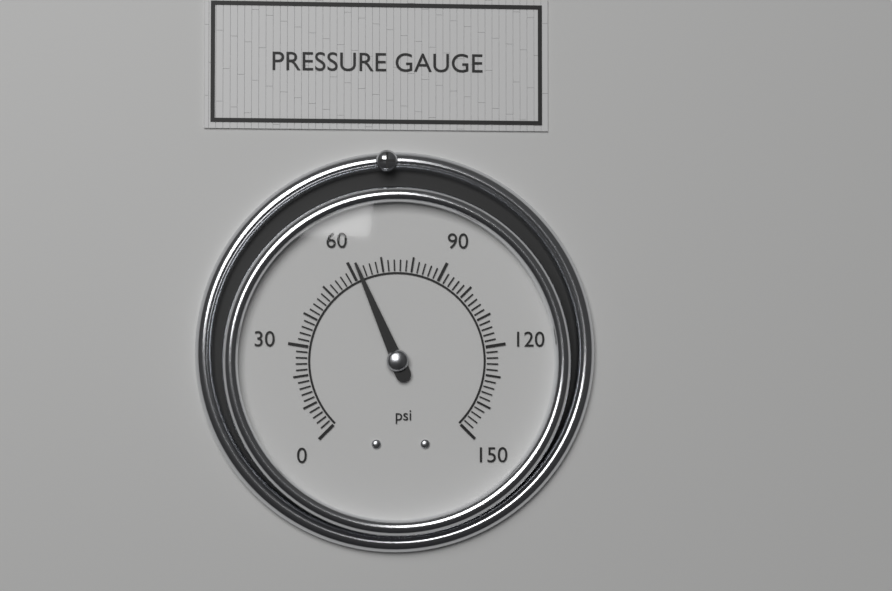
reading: 62 psi
